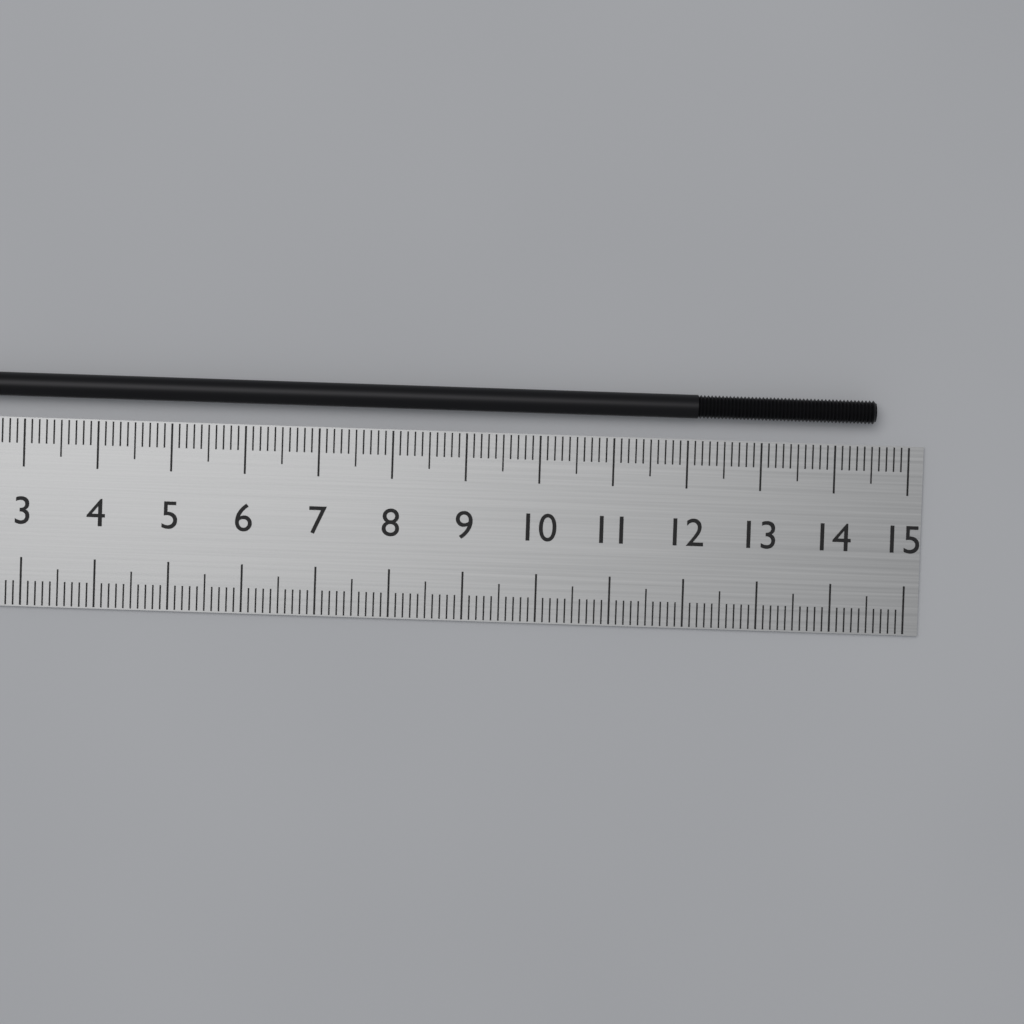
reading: 14.5 cm
